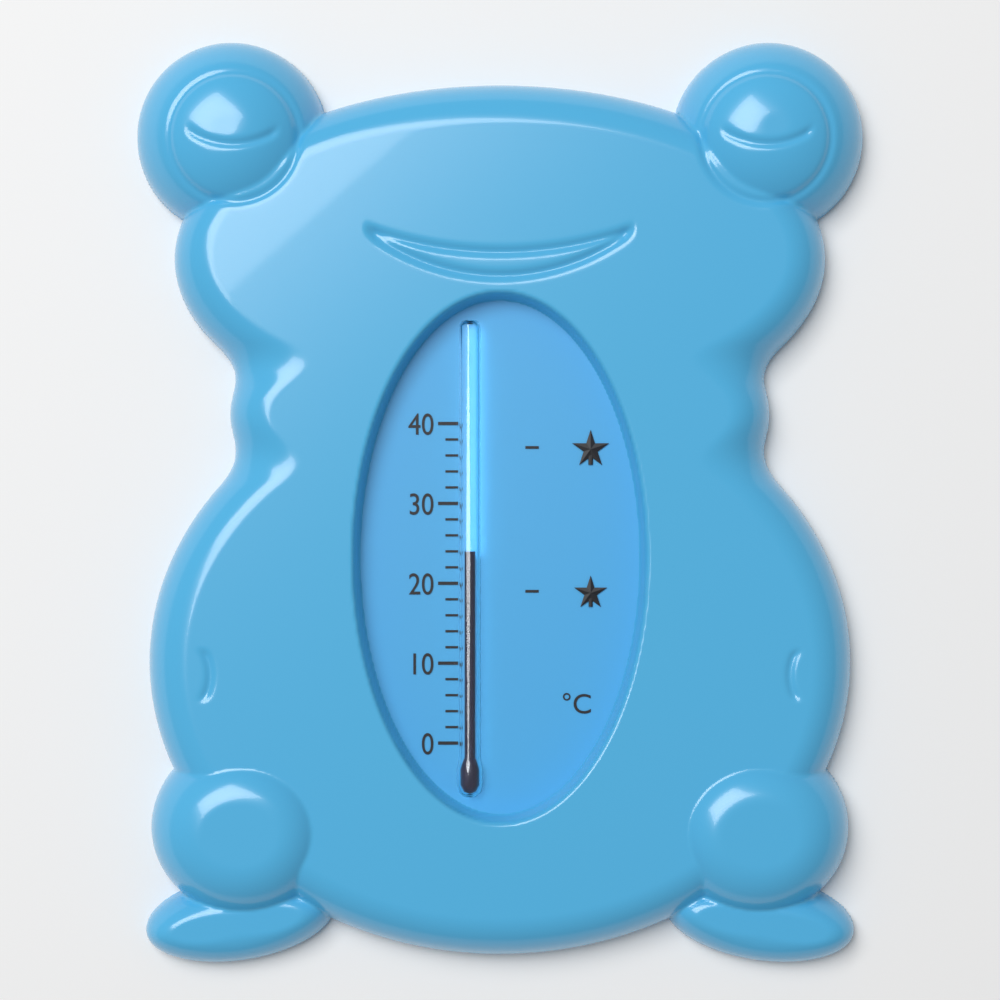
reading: 24 °C
